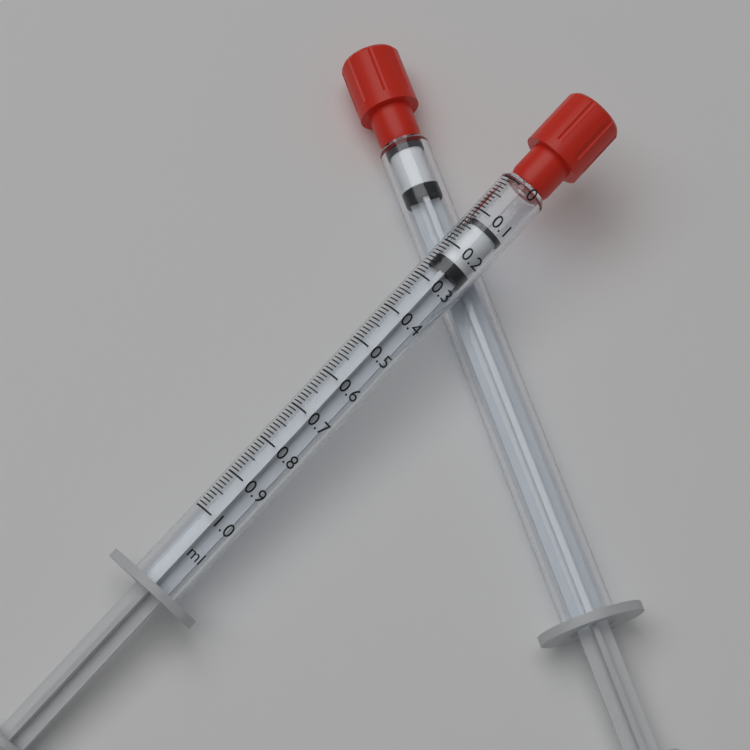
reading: 0.12 ml
